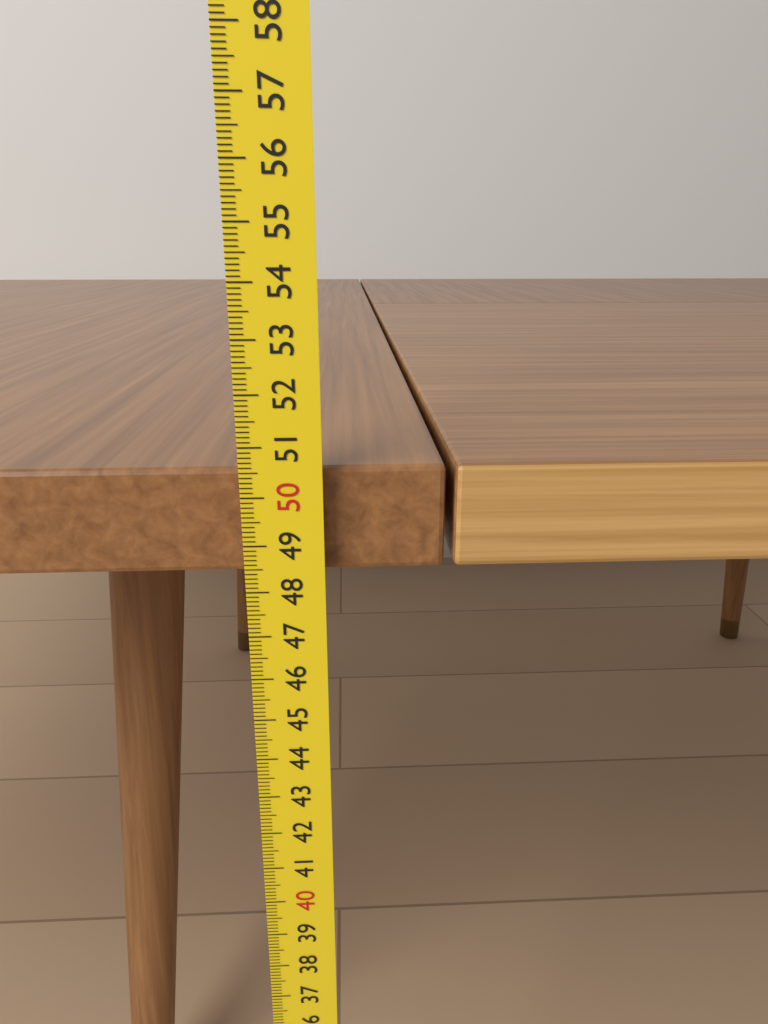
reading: 50.5 cm
